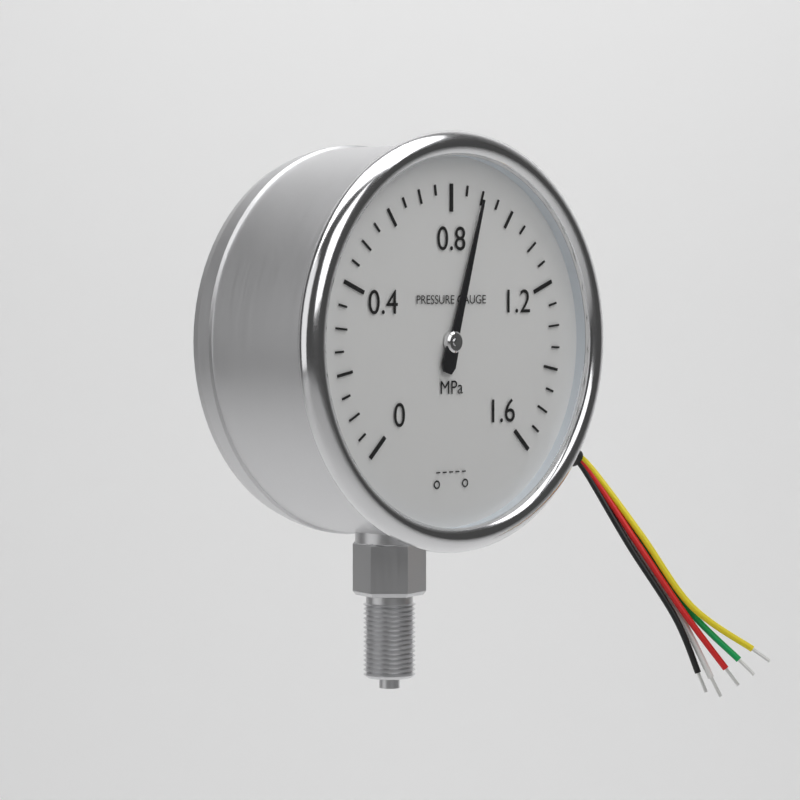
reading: 0.90 MPa
